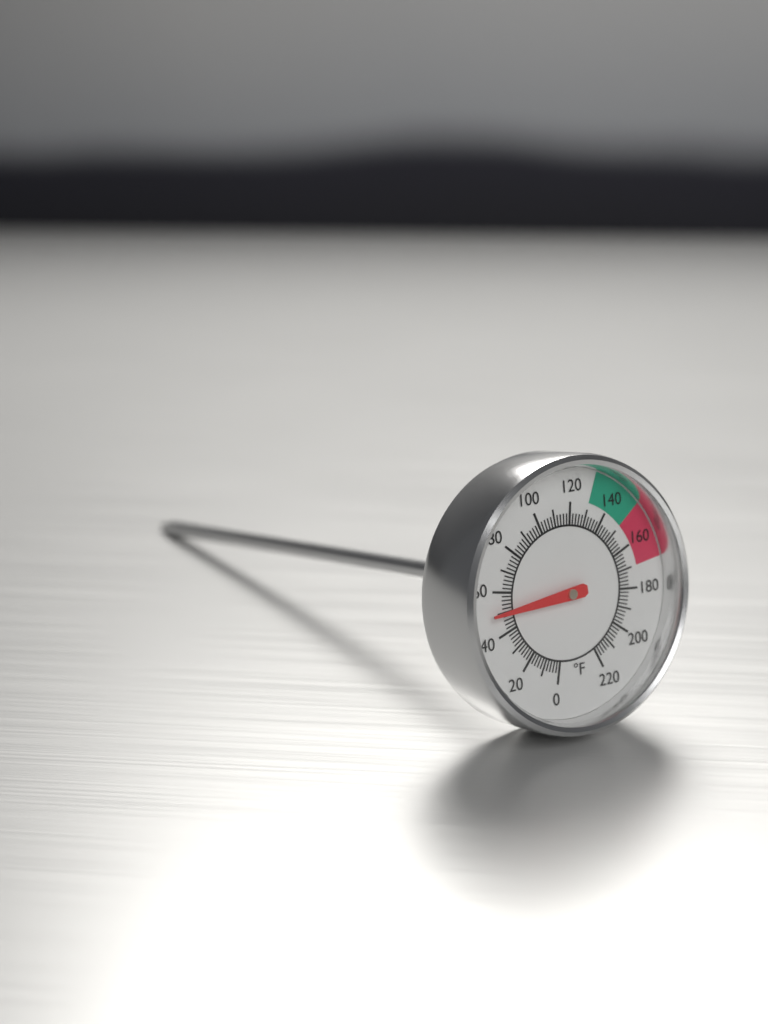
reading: 50 °F
